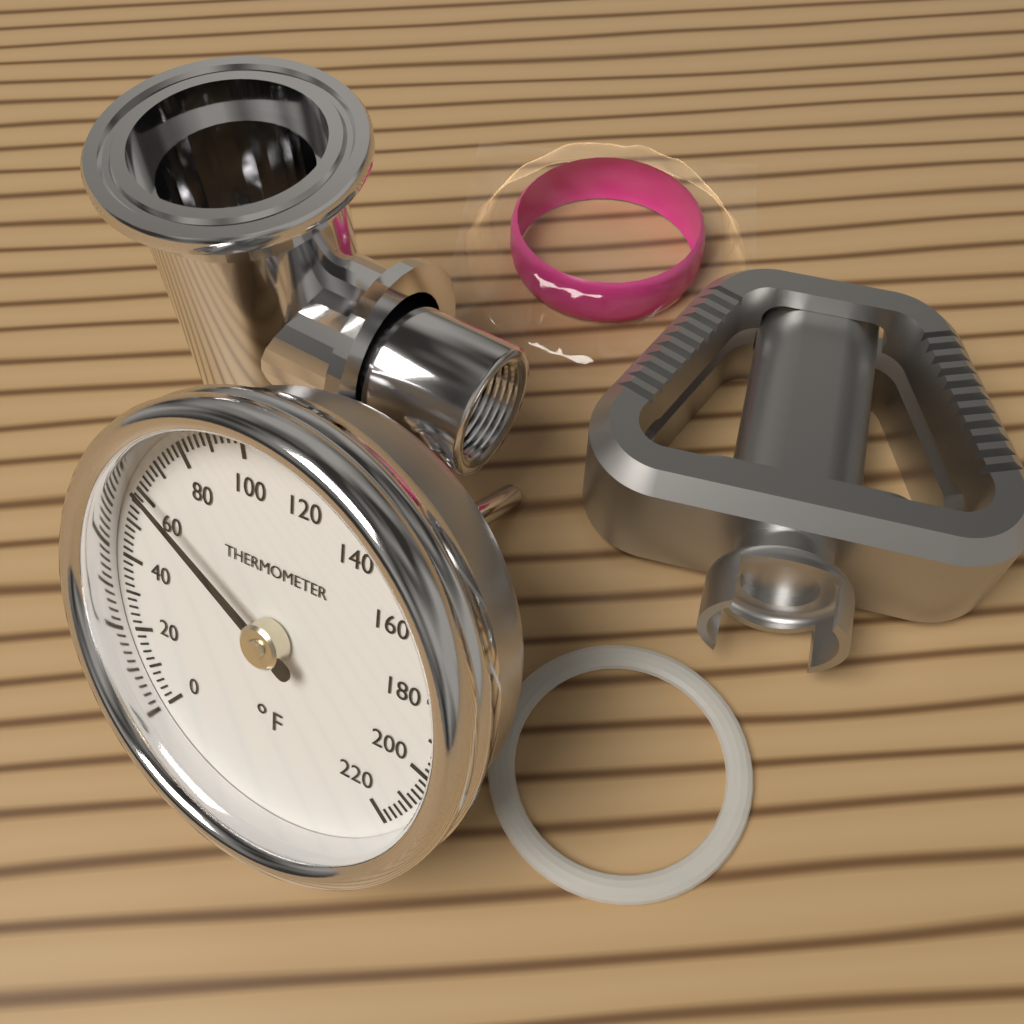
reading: 62 °F
